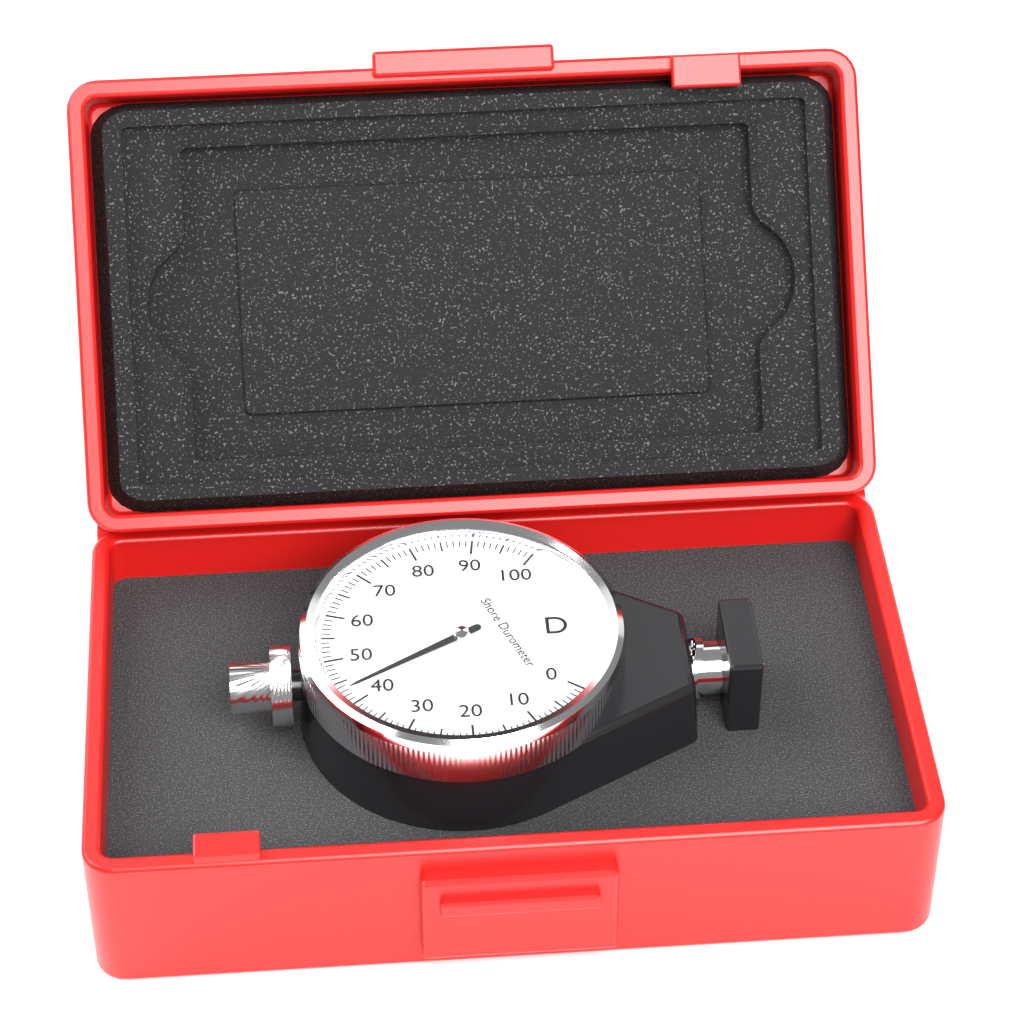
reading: 43 Shore D
